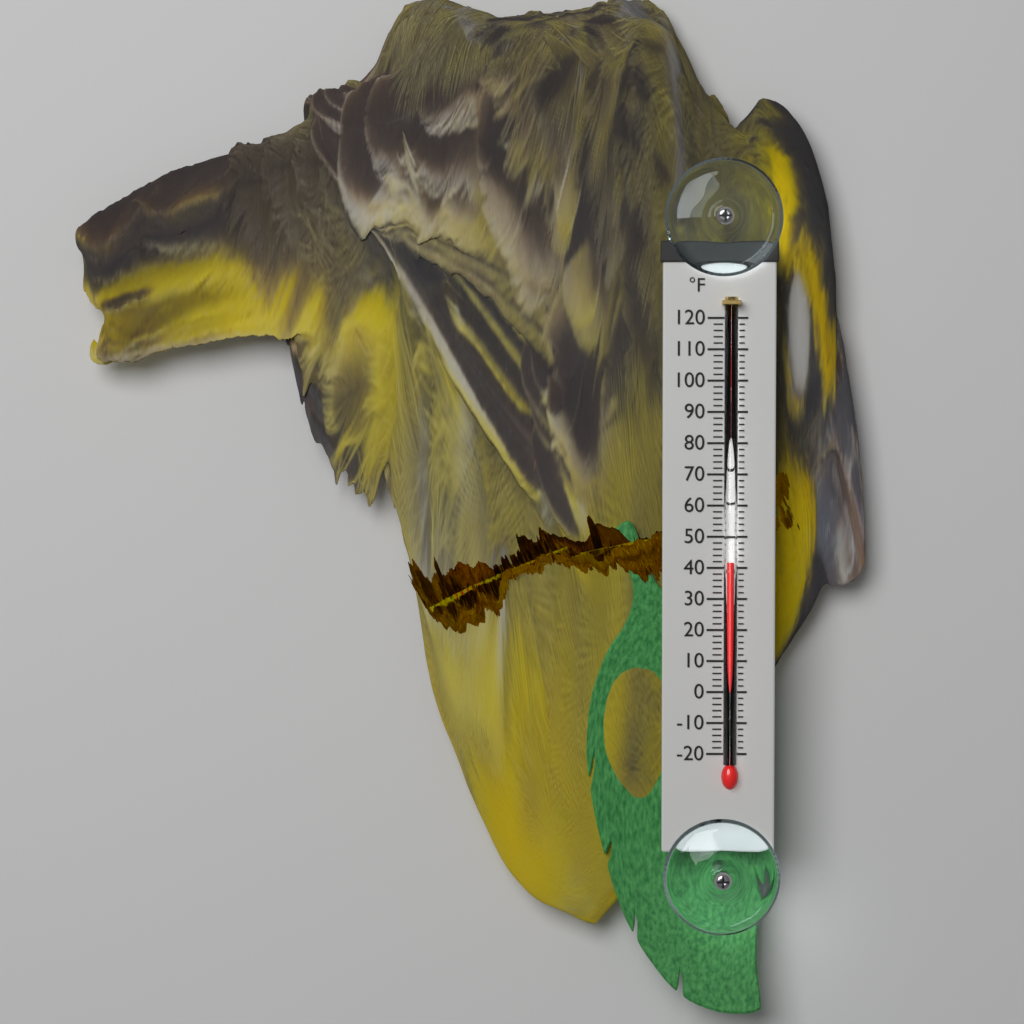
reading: 42 °F
